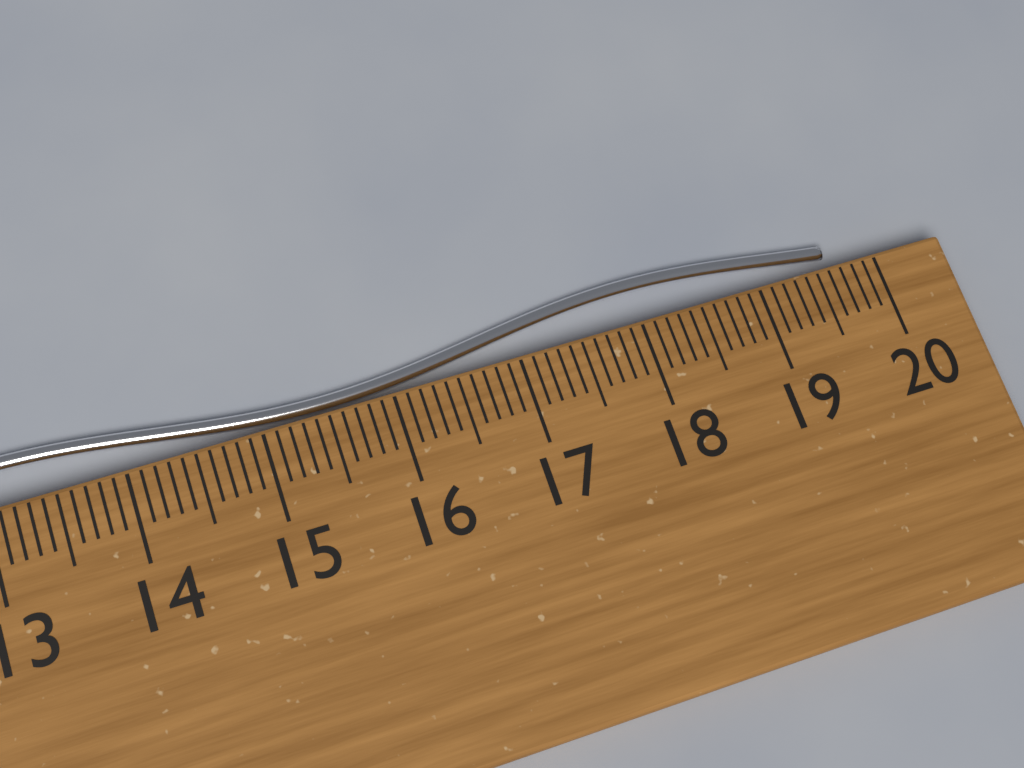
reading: 19.7 cm
